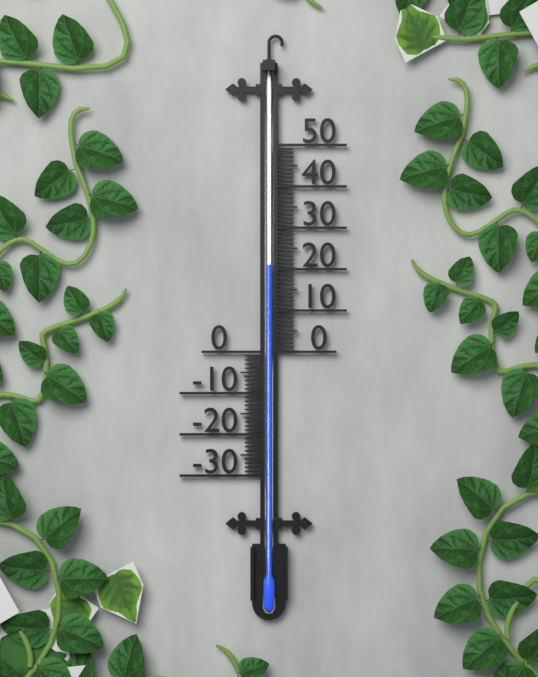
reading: 21 (no unit)
